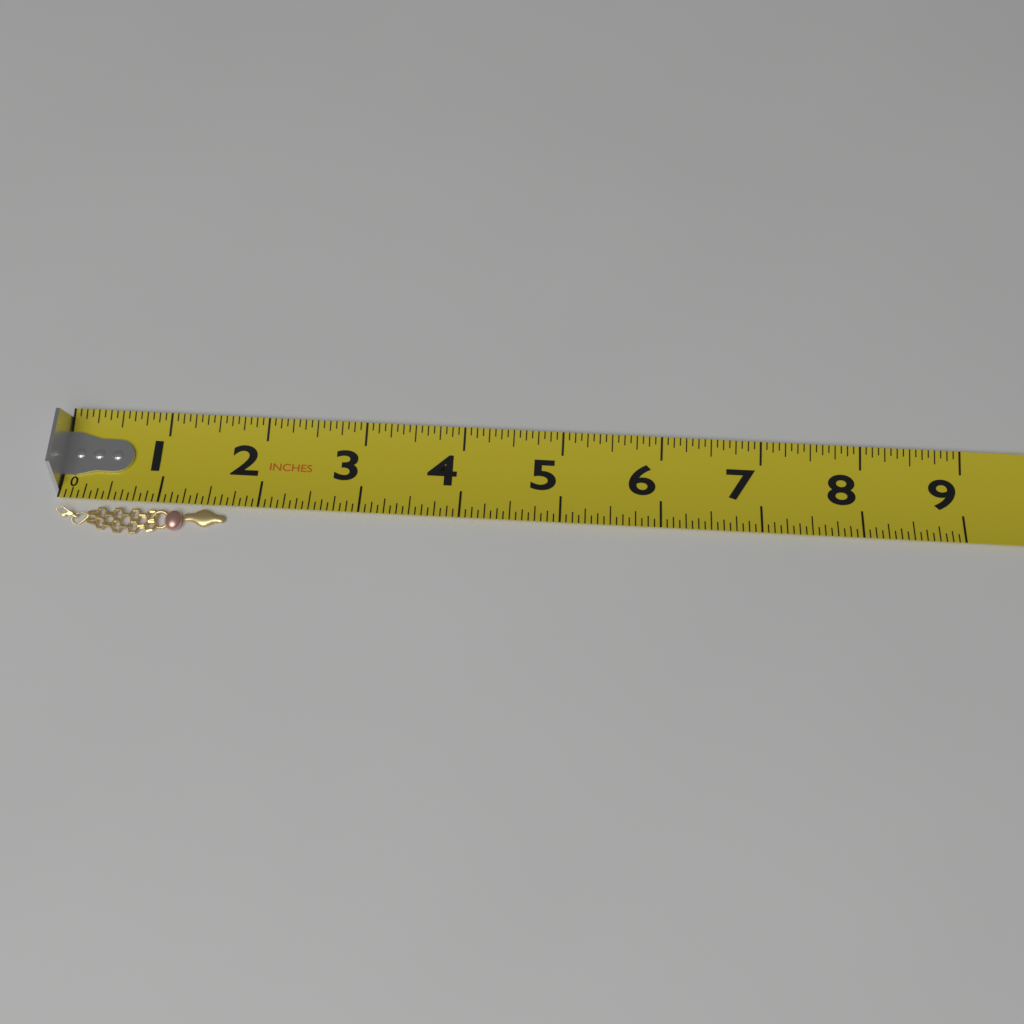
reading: 1.6875 in
